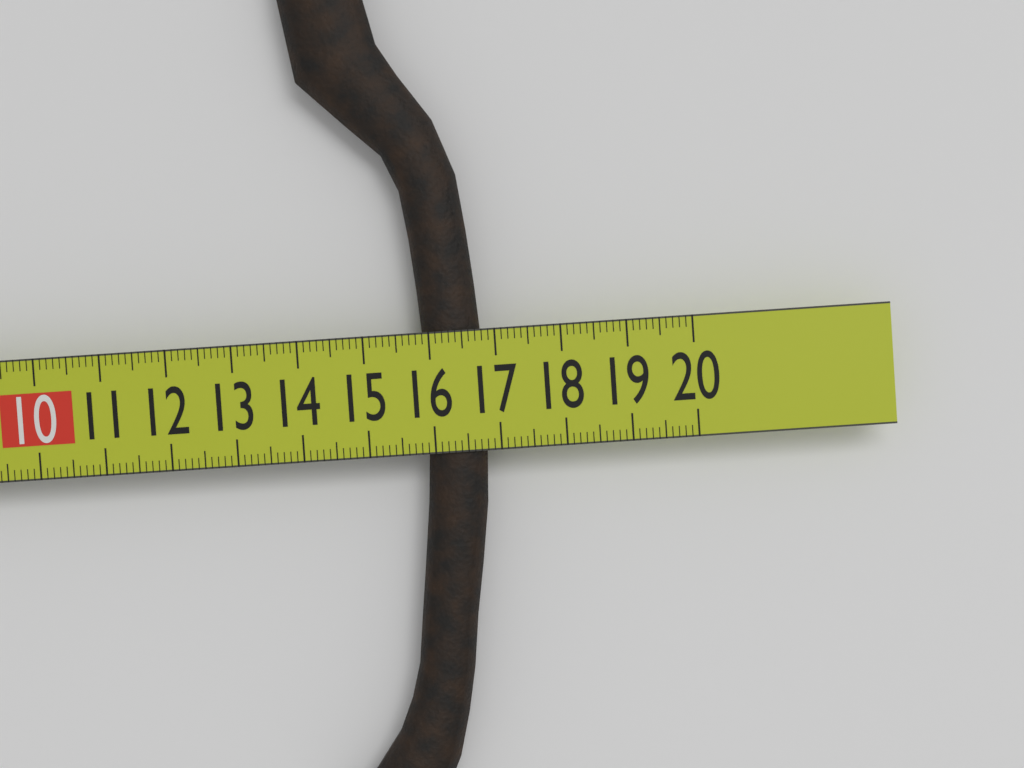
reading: 16.8 cm
